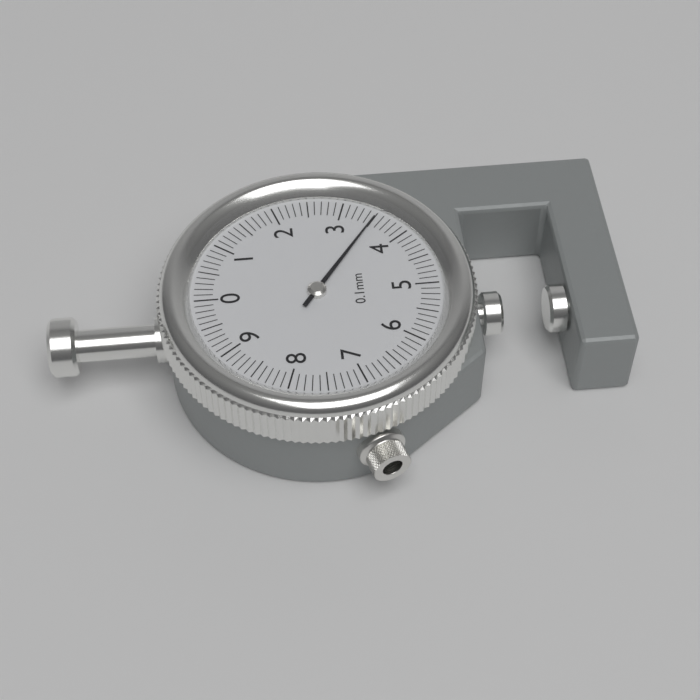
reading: 3.5 mm
